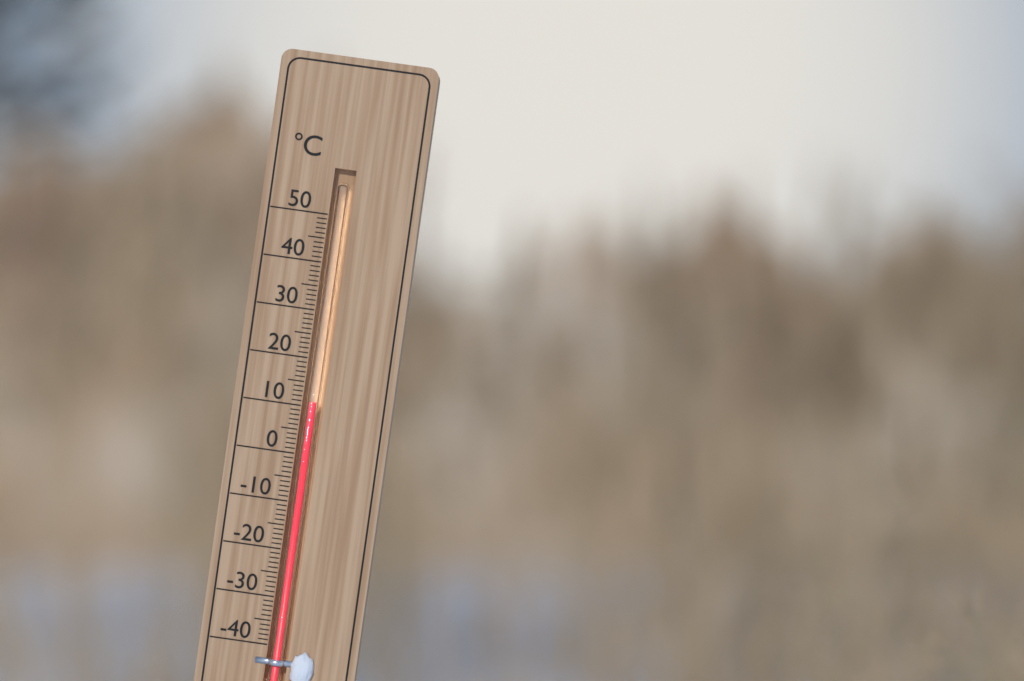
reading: 11 °C
